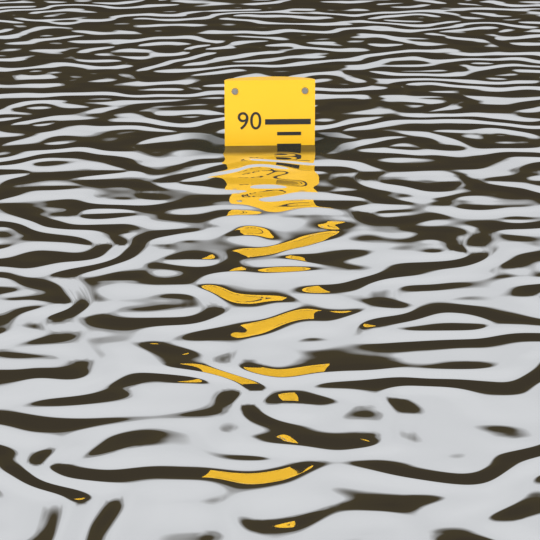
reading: 86 (no unit)
